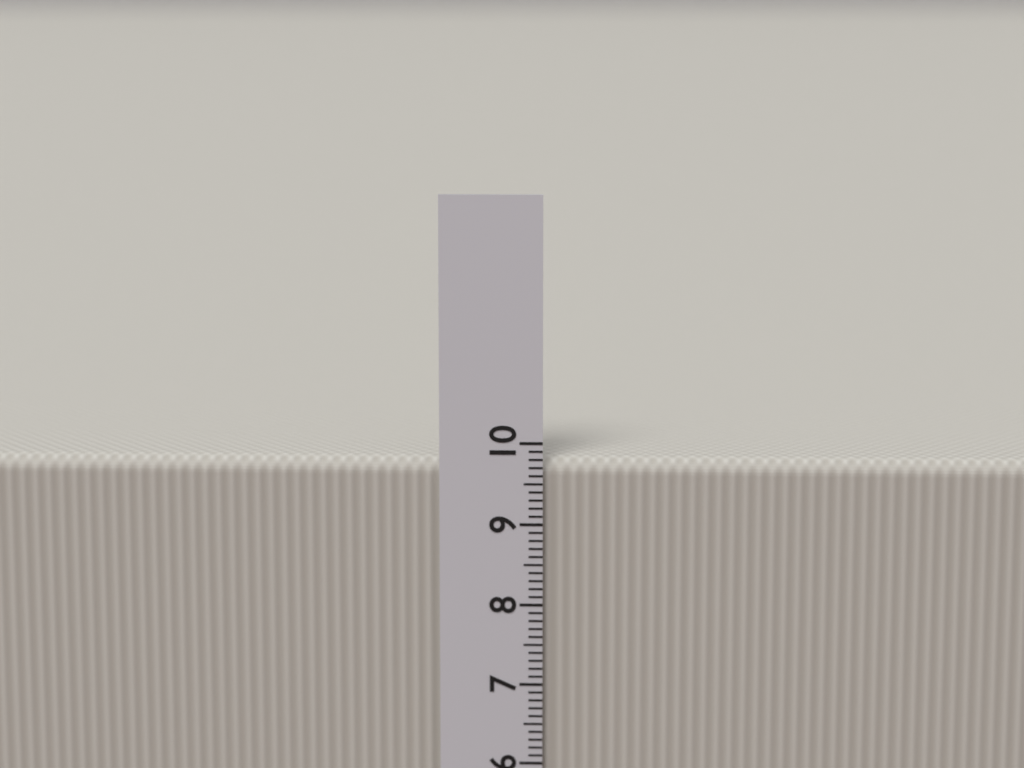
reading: 9.8 cm
